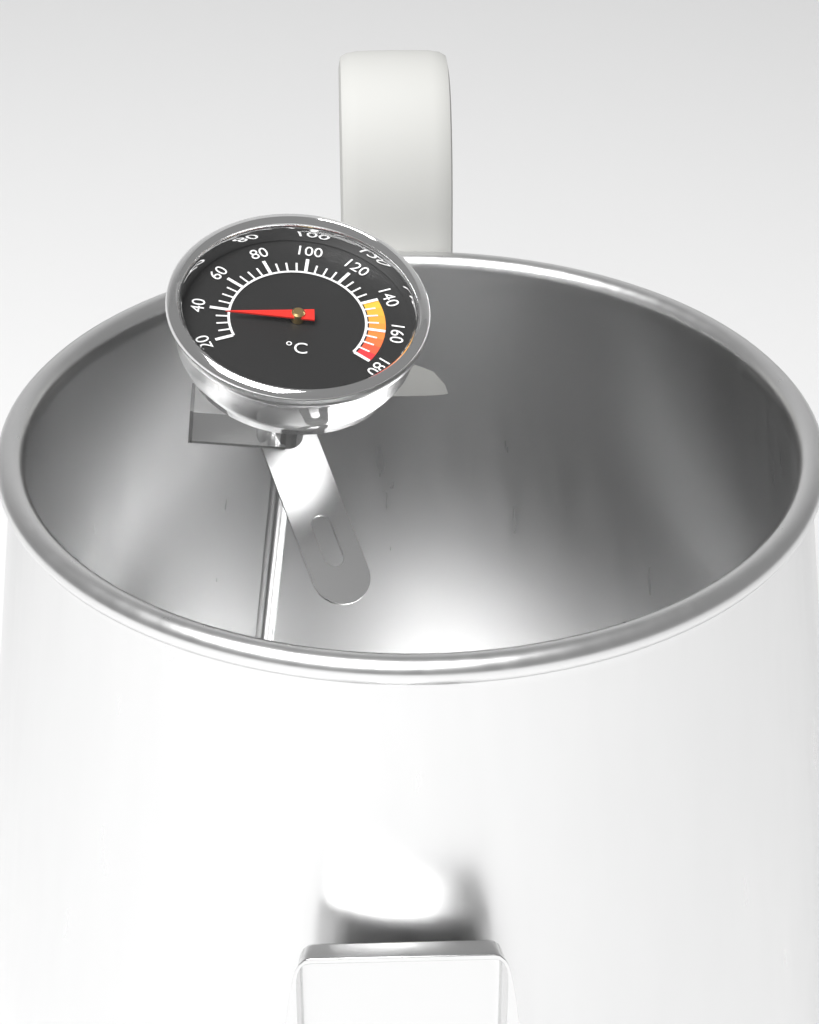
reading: 35 °C
